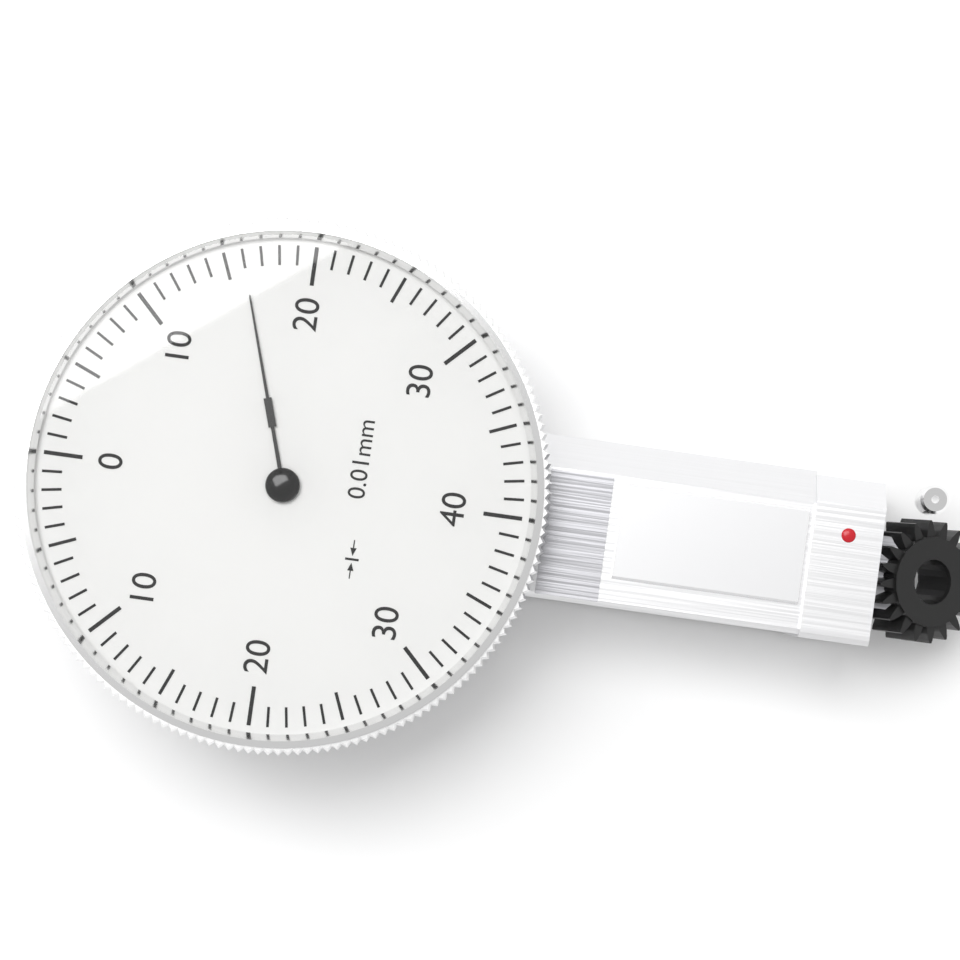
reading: 16 0.01mm
